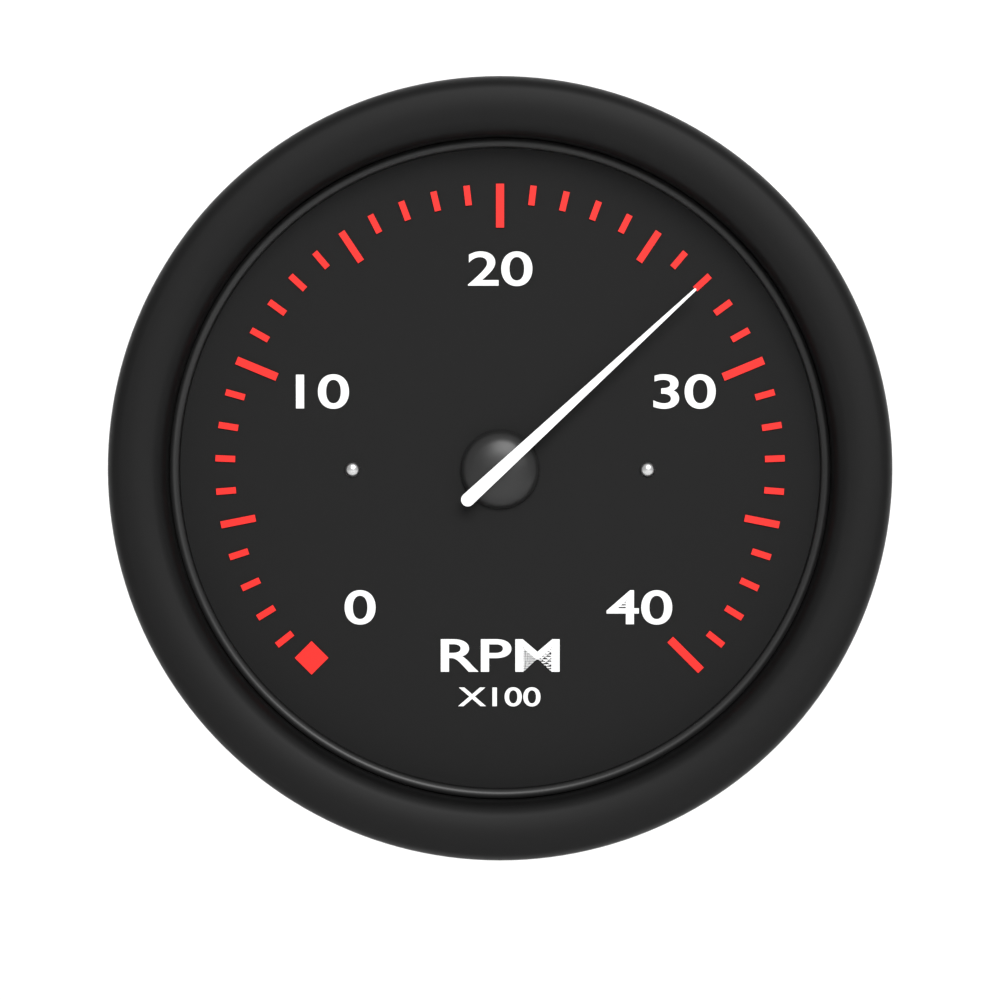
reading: 27 RPM x100
